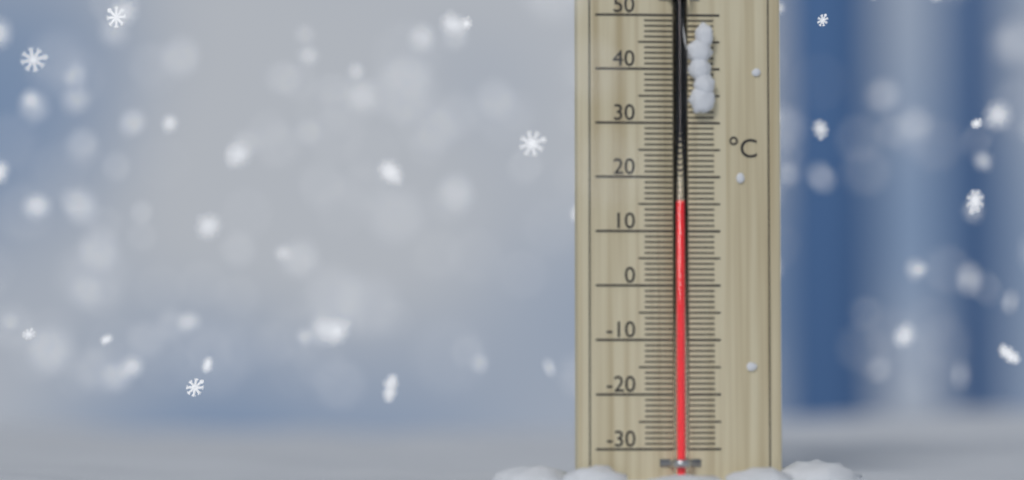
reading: 15 °C
